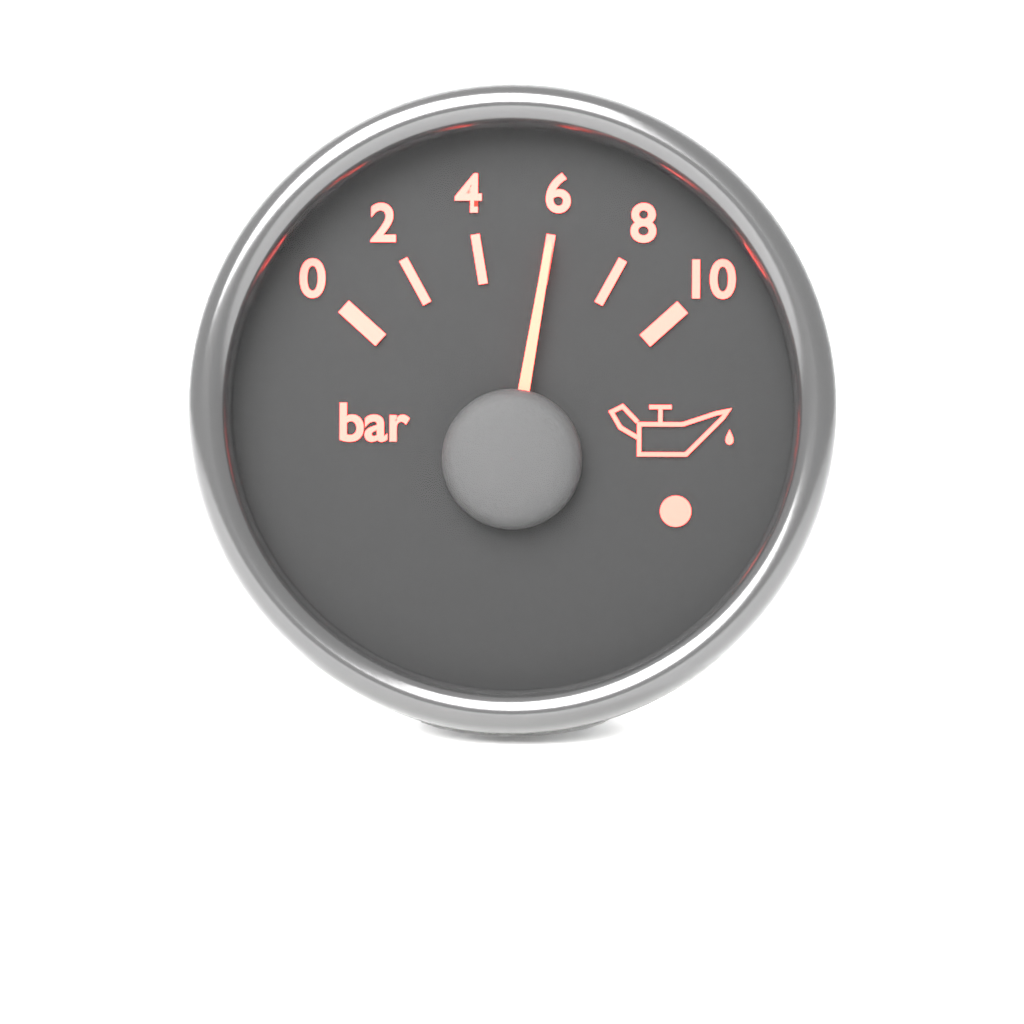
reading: 6 bar
